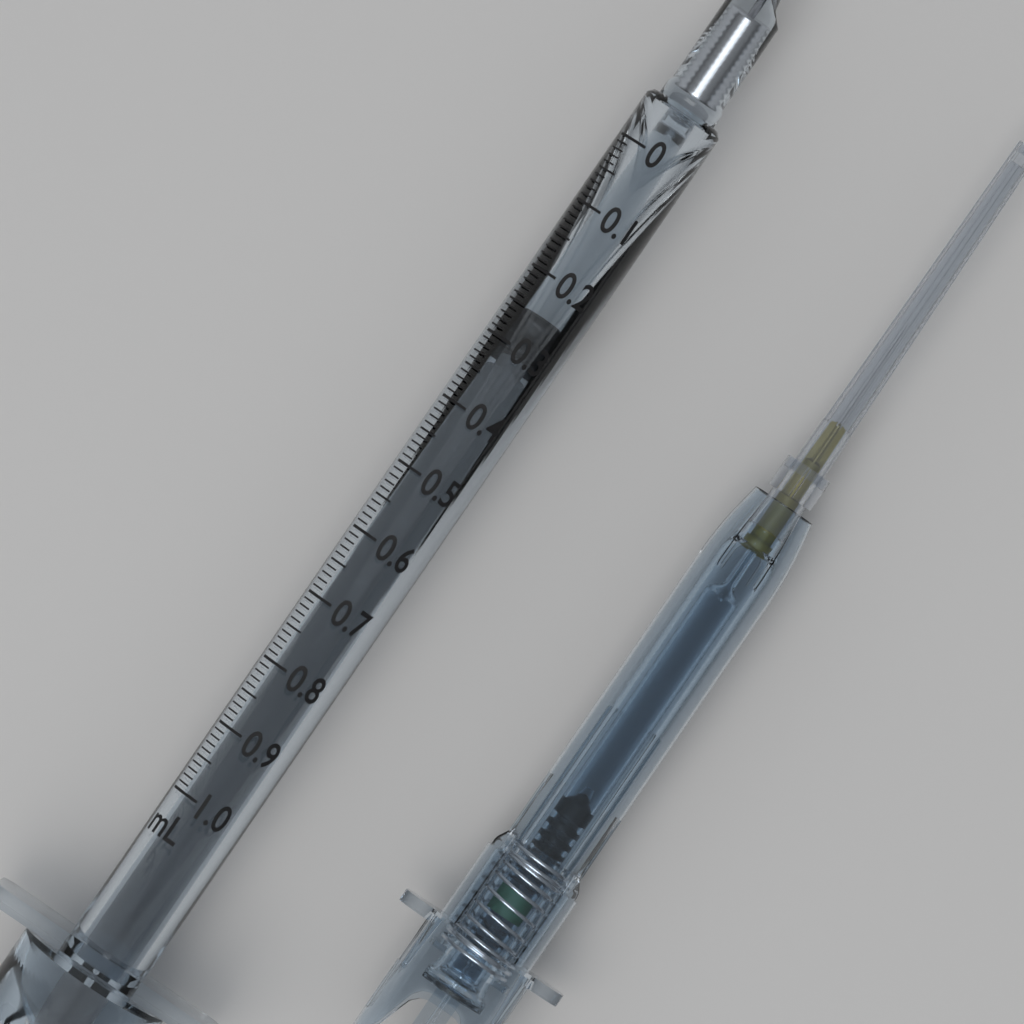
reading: 0.25 mL
